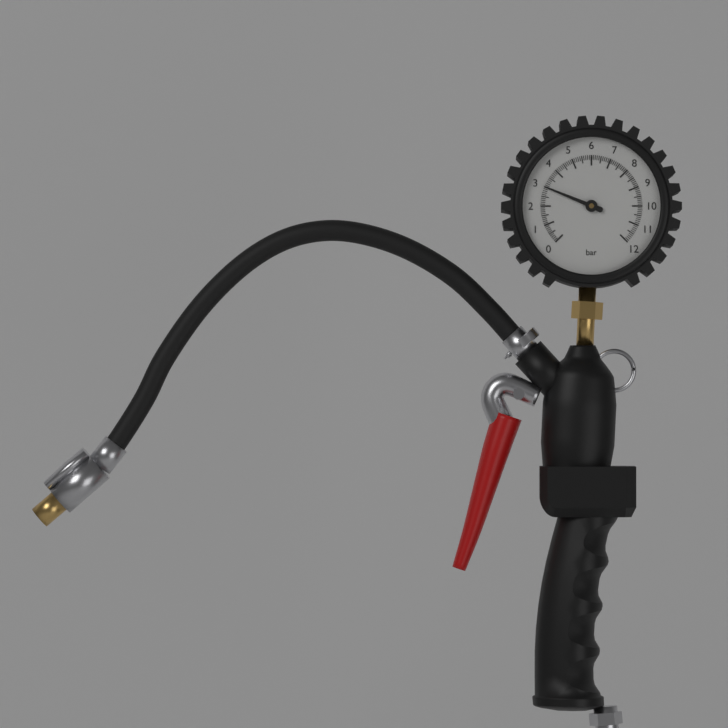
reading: 3.0 bar
